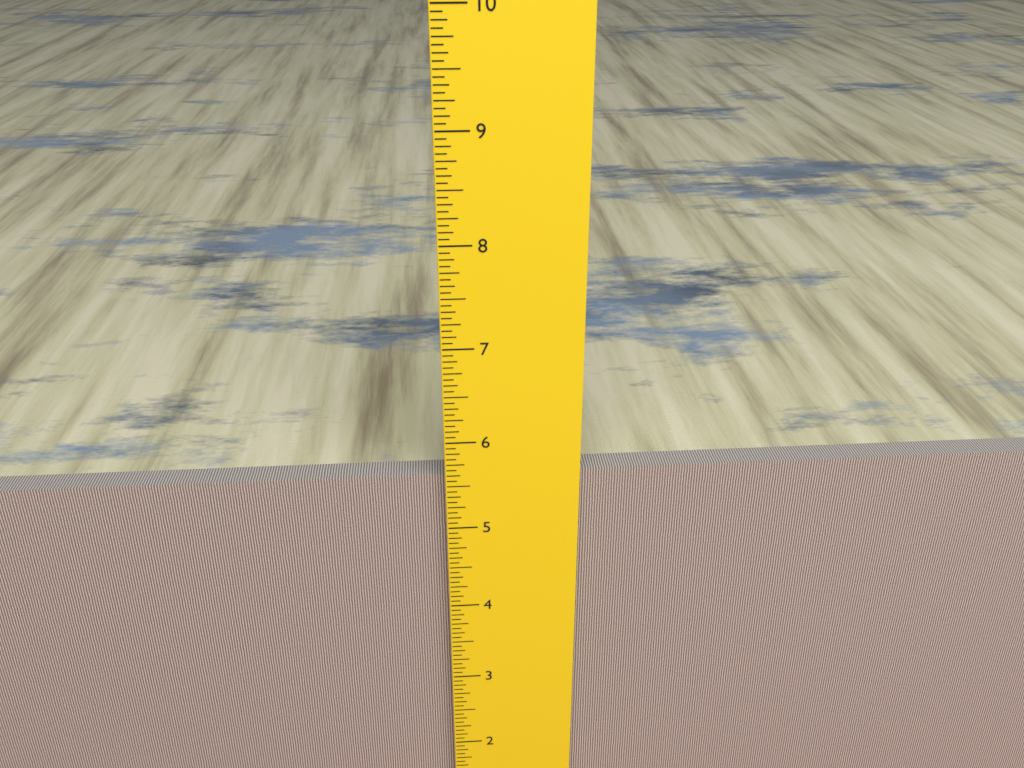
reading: 5.5625 inch
